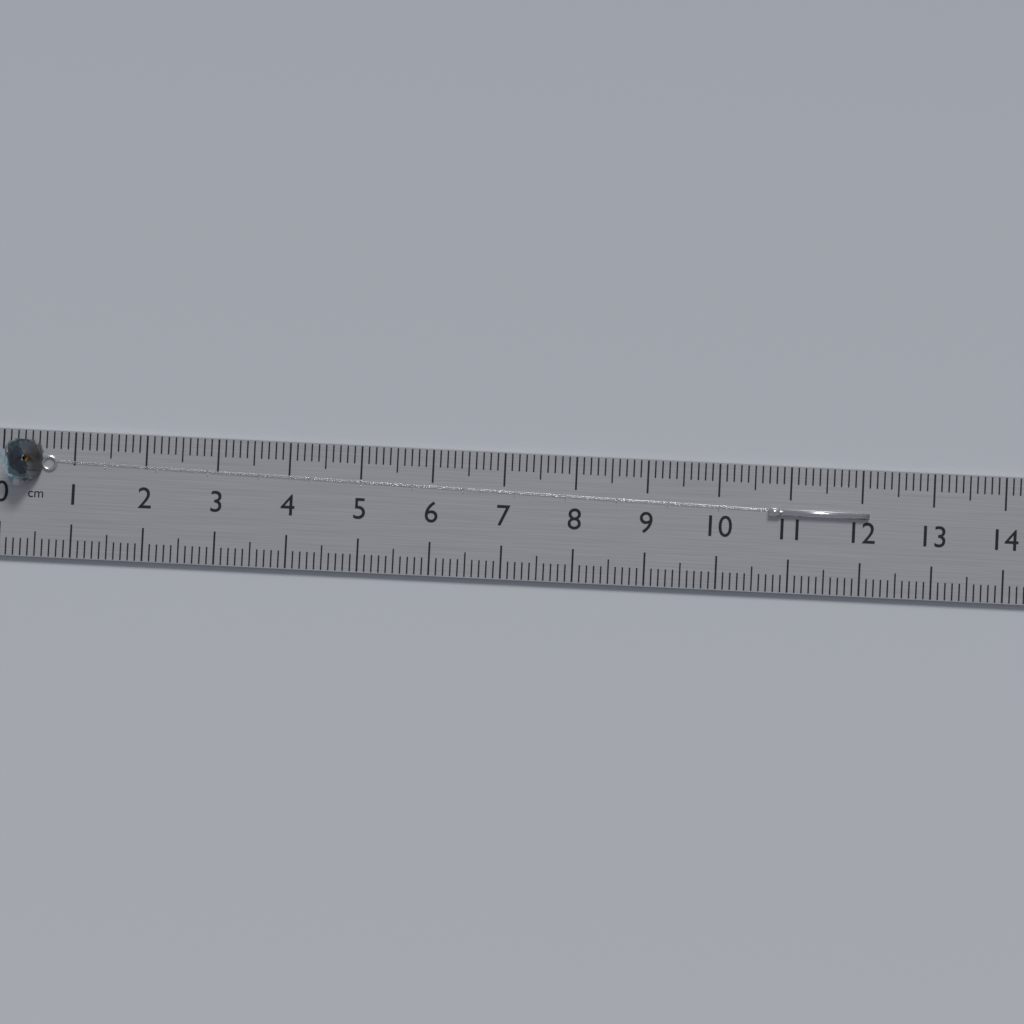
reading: 12.1 cm
